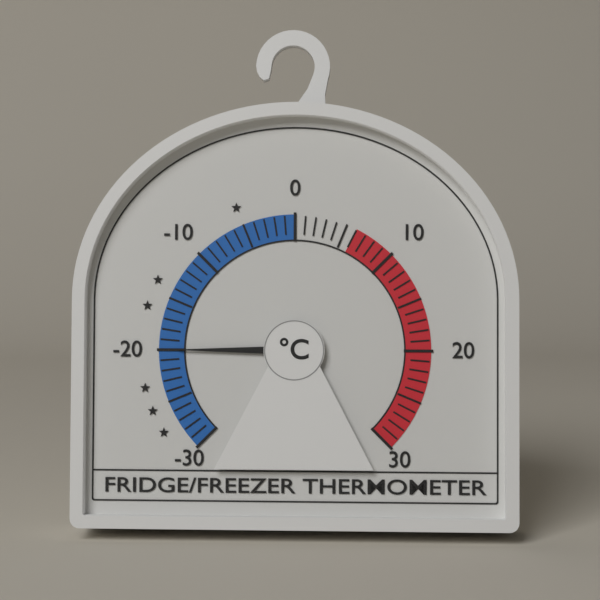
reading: -20 °C
